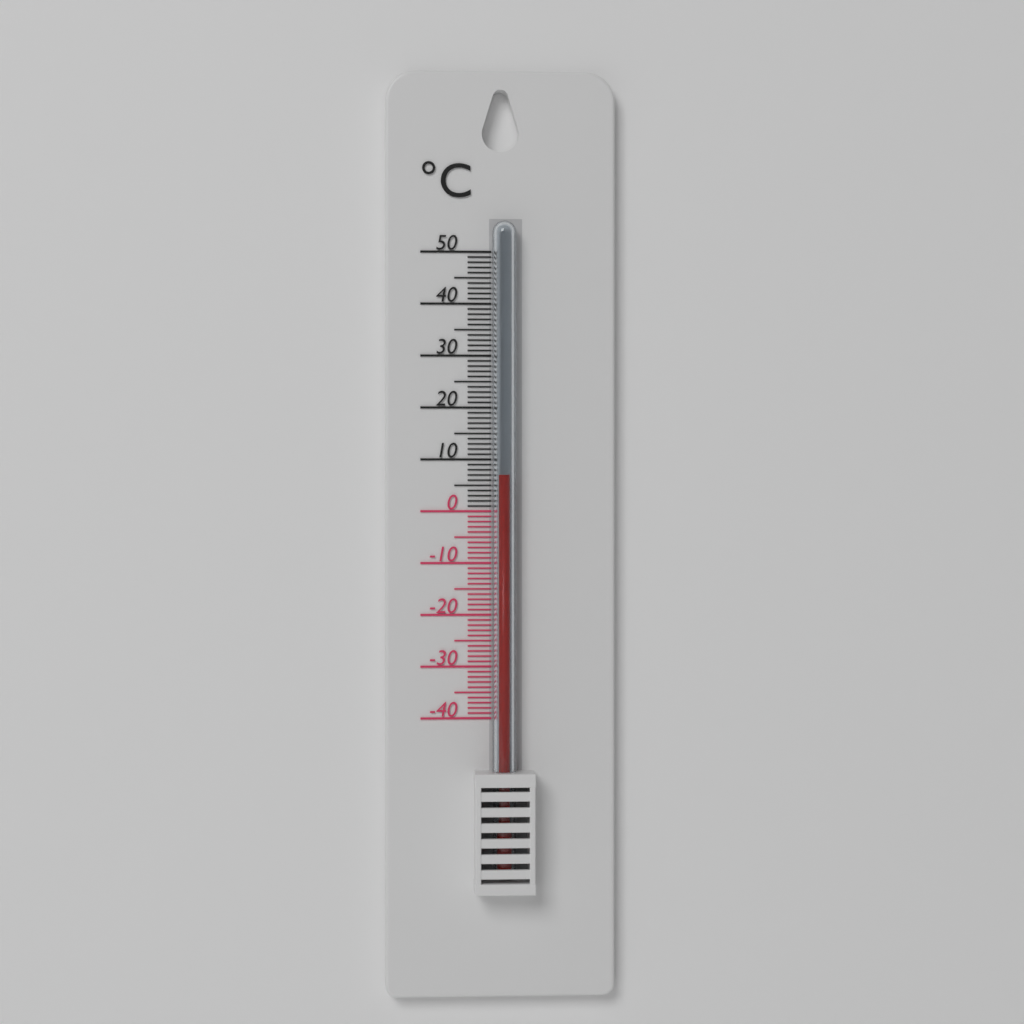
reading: 7 °C
